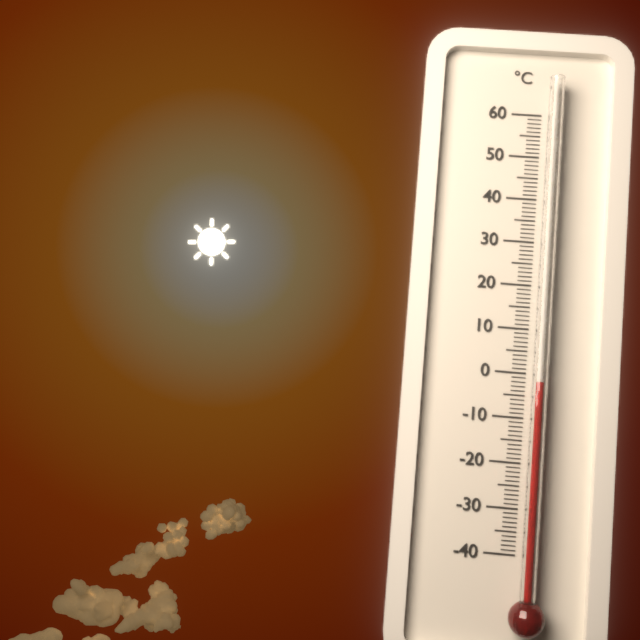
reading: -2 °C
